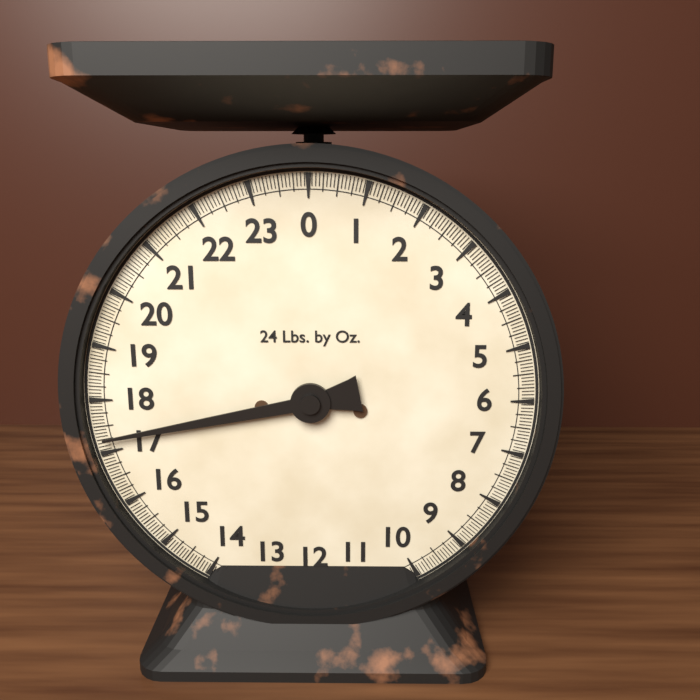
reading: 17.2500 lb
